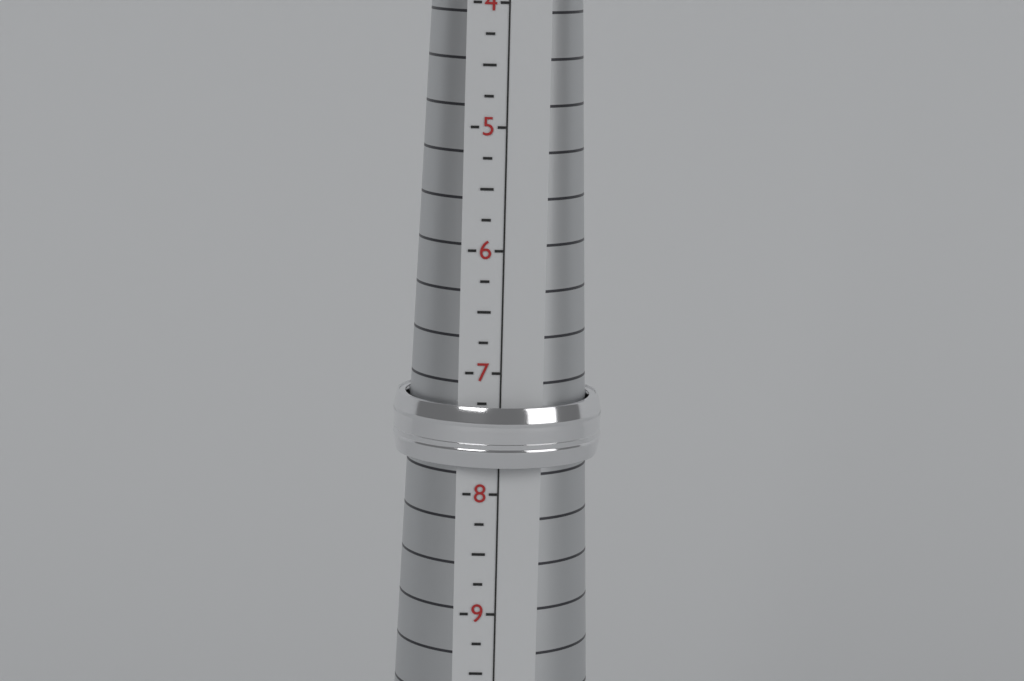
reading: 7.75 (no unit)
